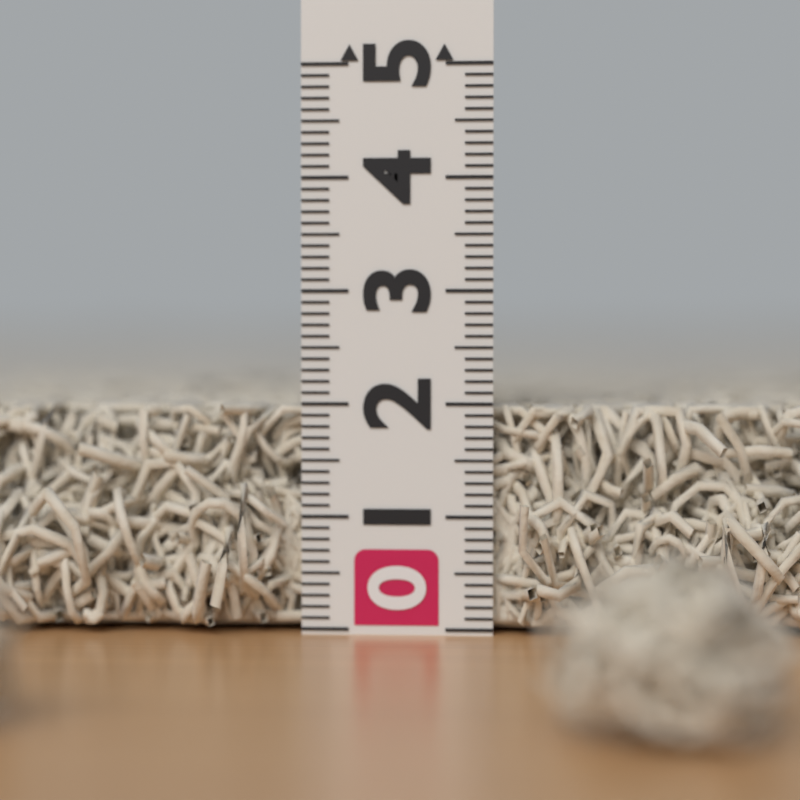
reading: 2.0 (no unit)
